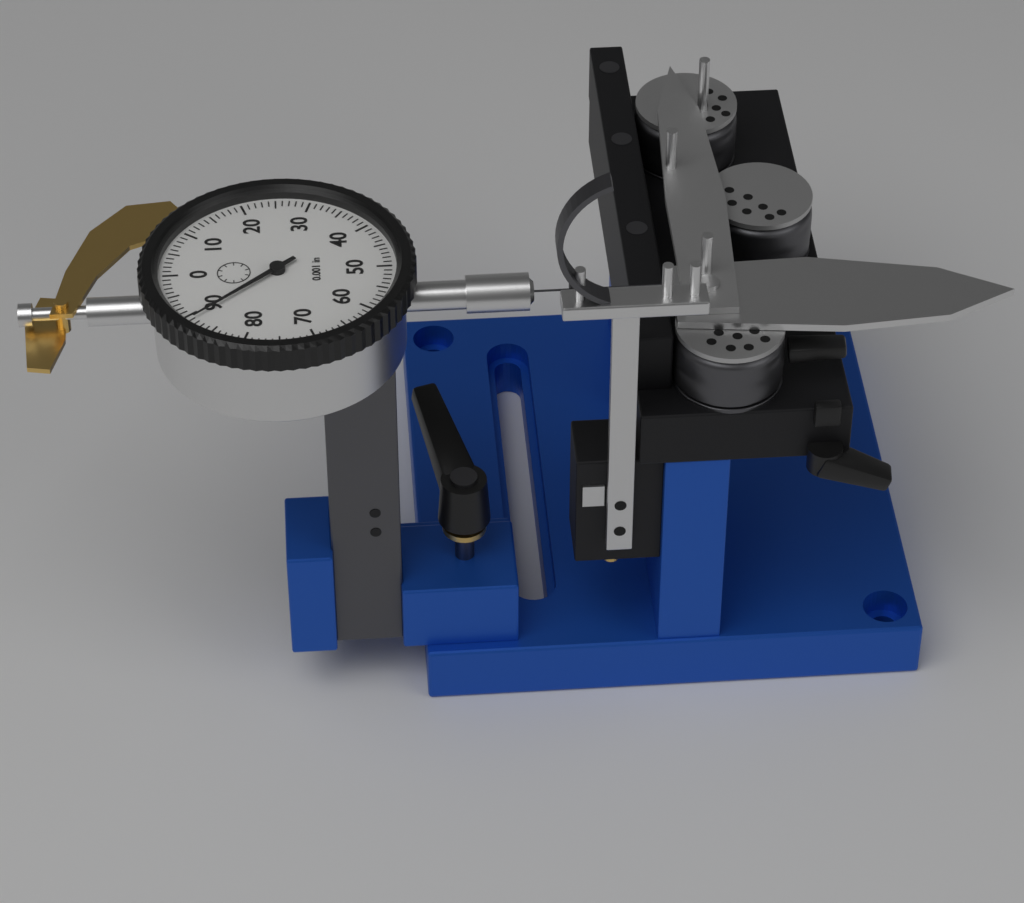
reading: 0.089 in
